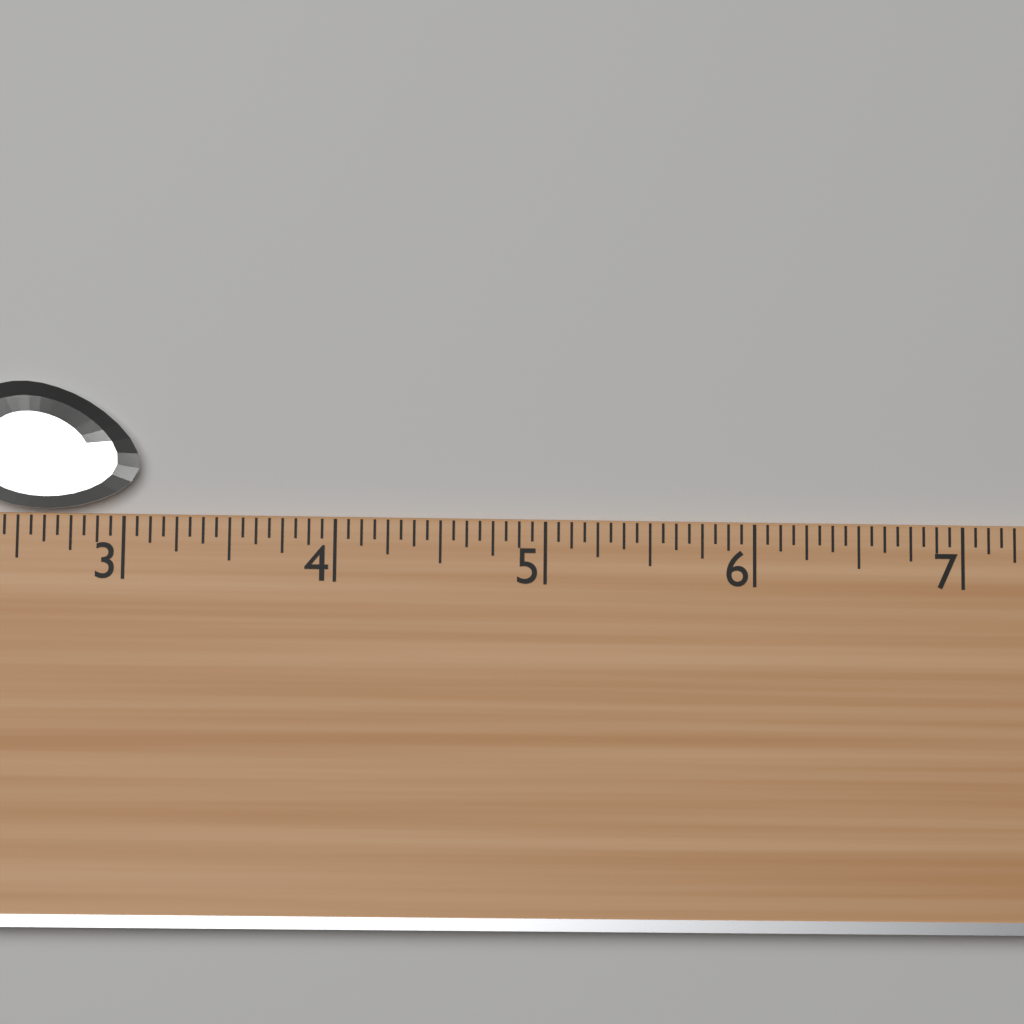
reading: 3.0625 (no unit)
